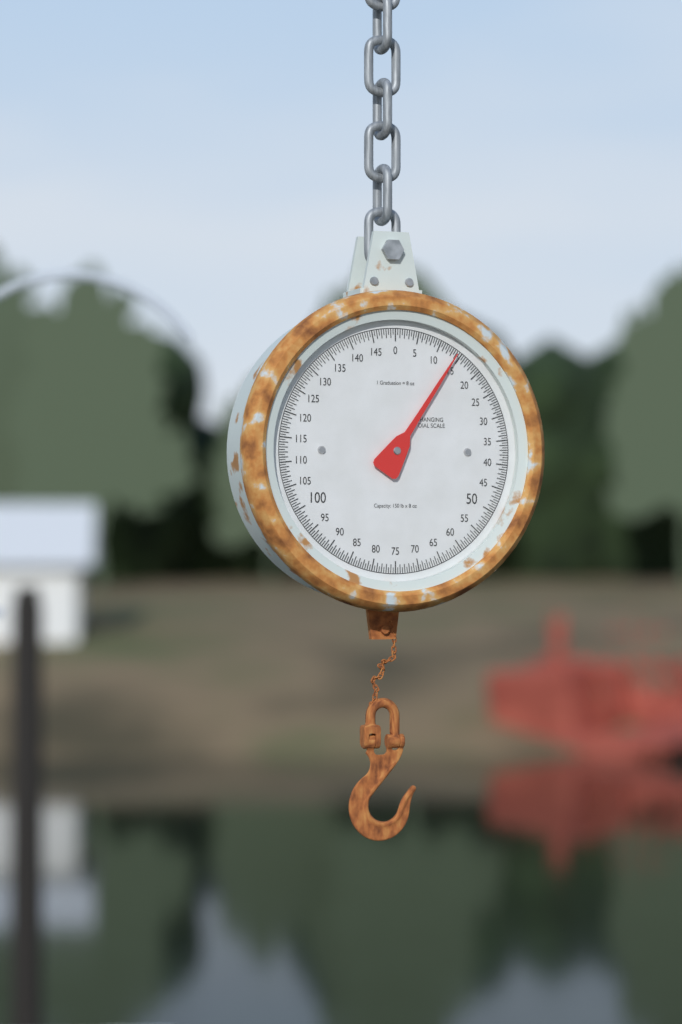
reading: 14.0 lb
